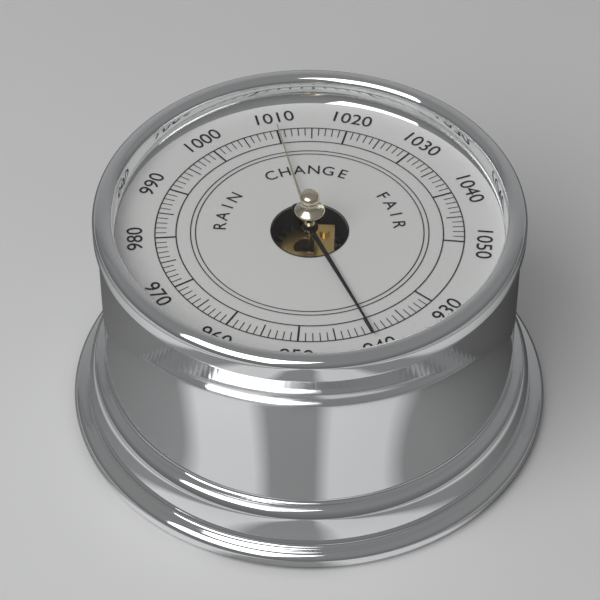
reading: 940 (no unit)
